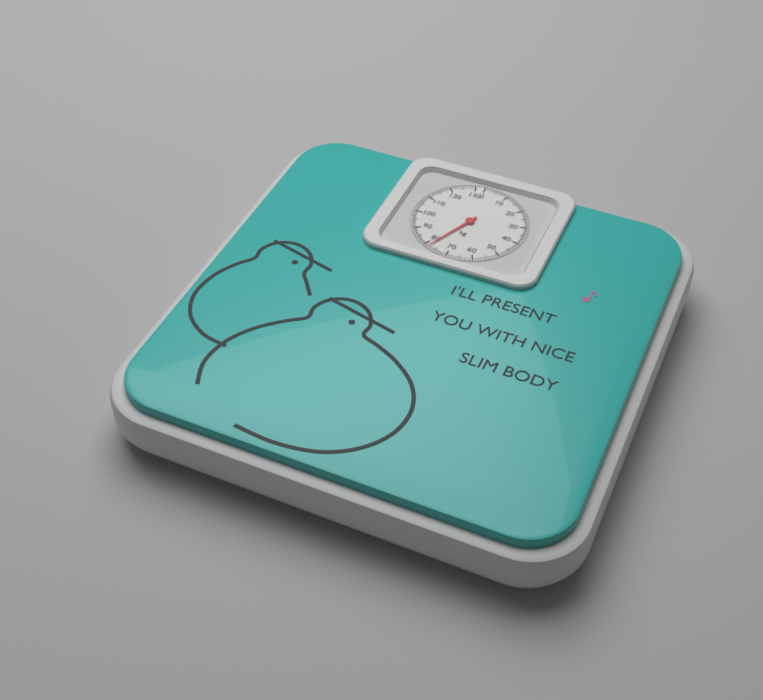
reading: 78 kg
